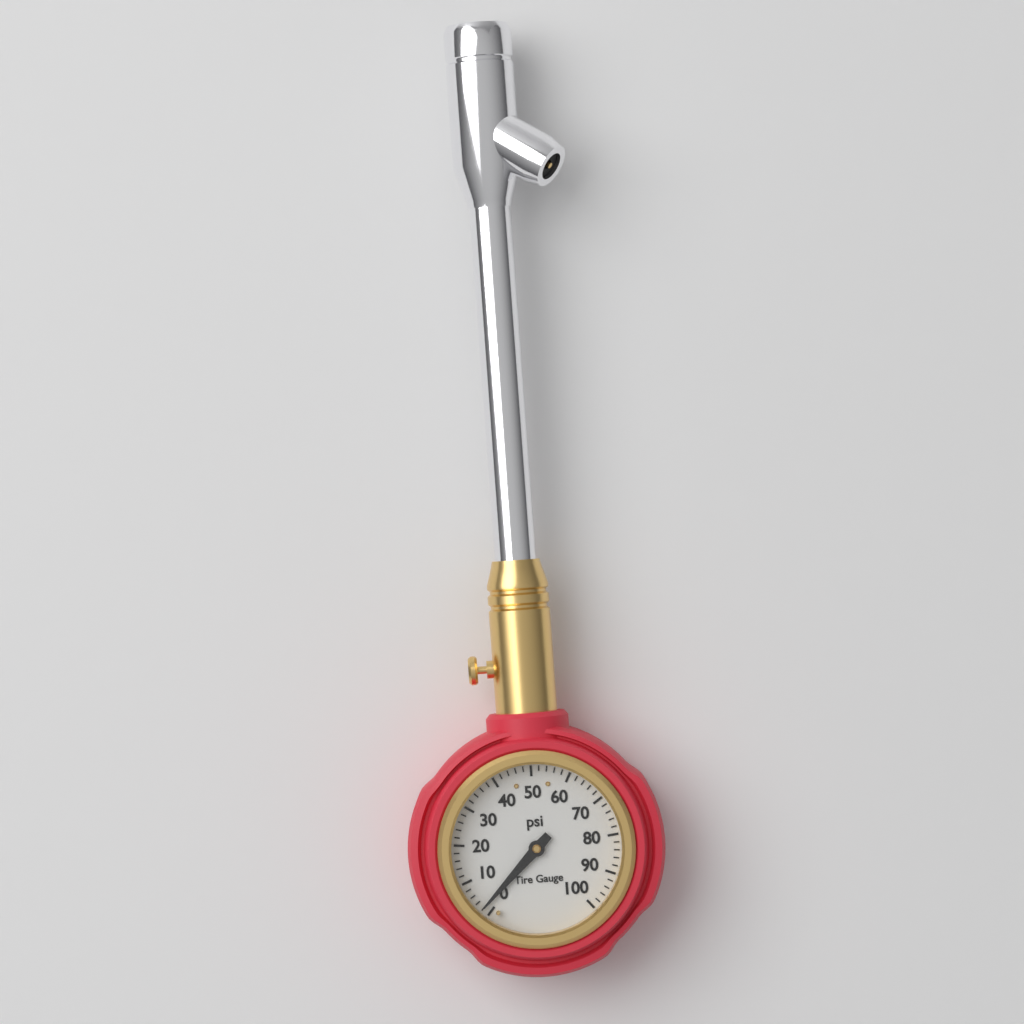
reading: 2 psi
